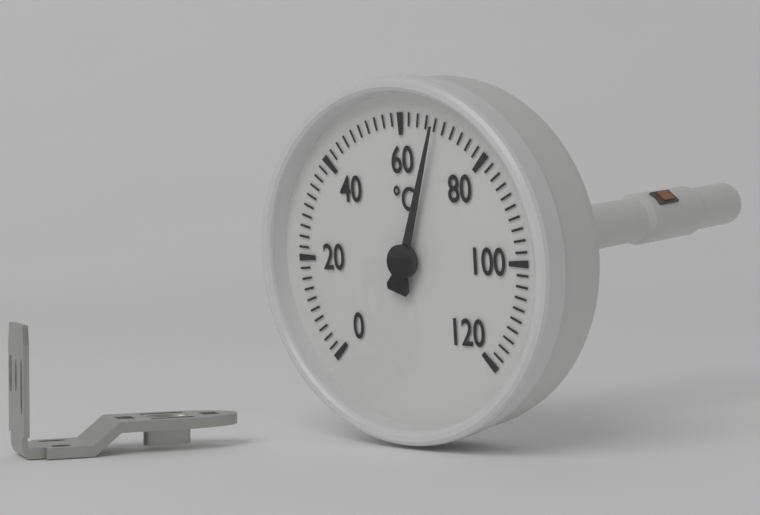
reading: 68 °C
